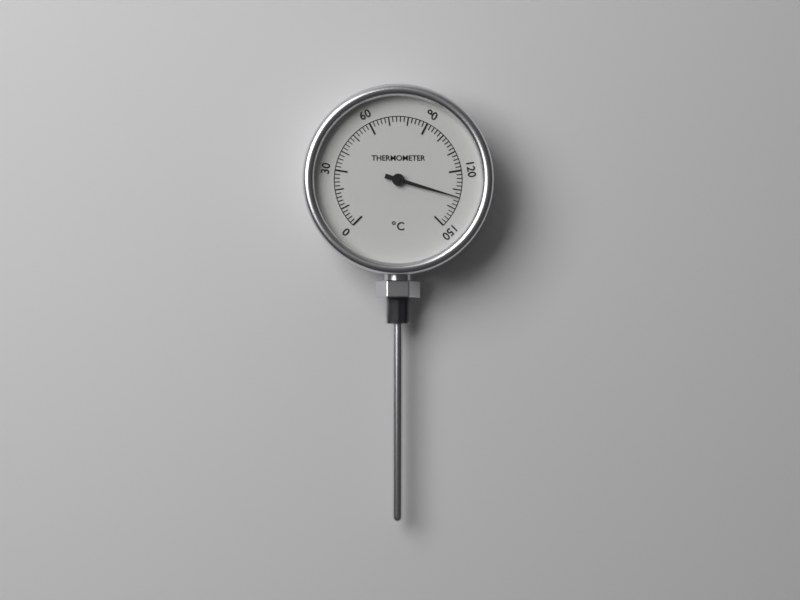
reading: 134 °C
